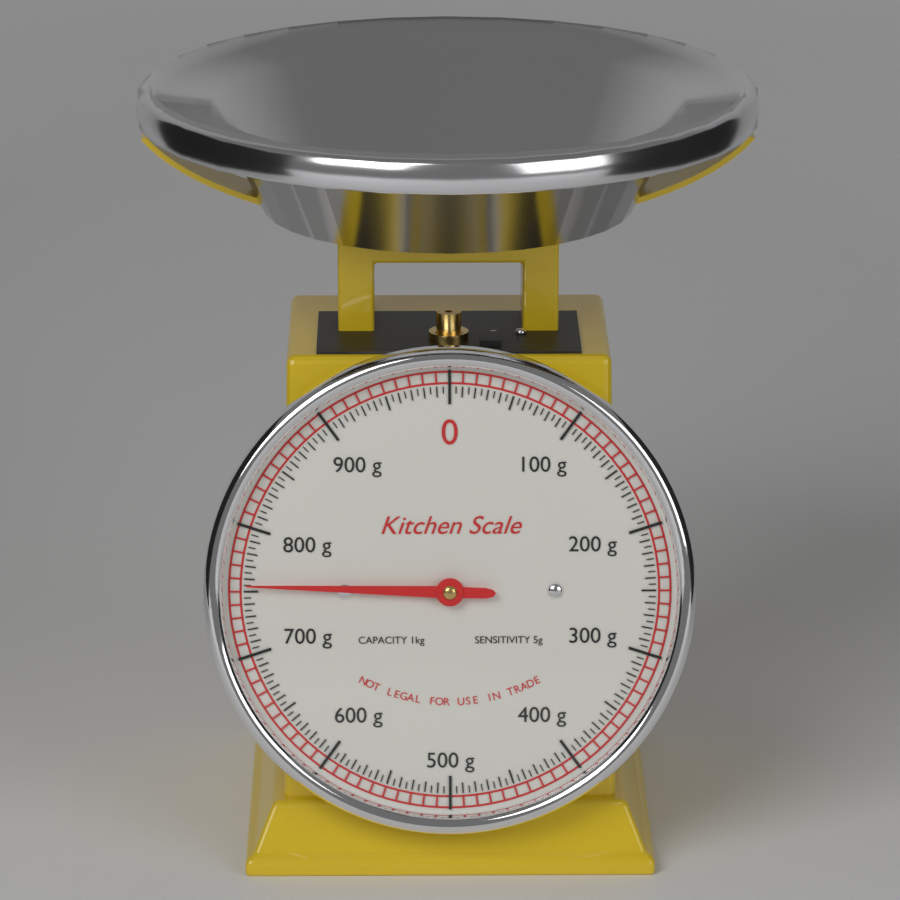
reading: 755 g
